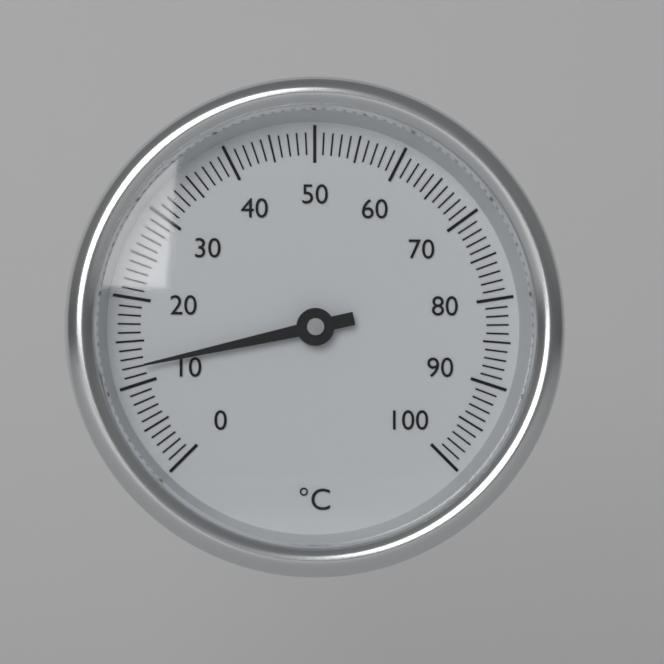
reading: 12 °C
